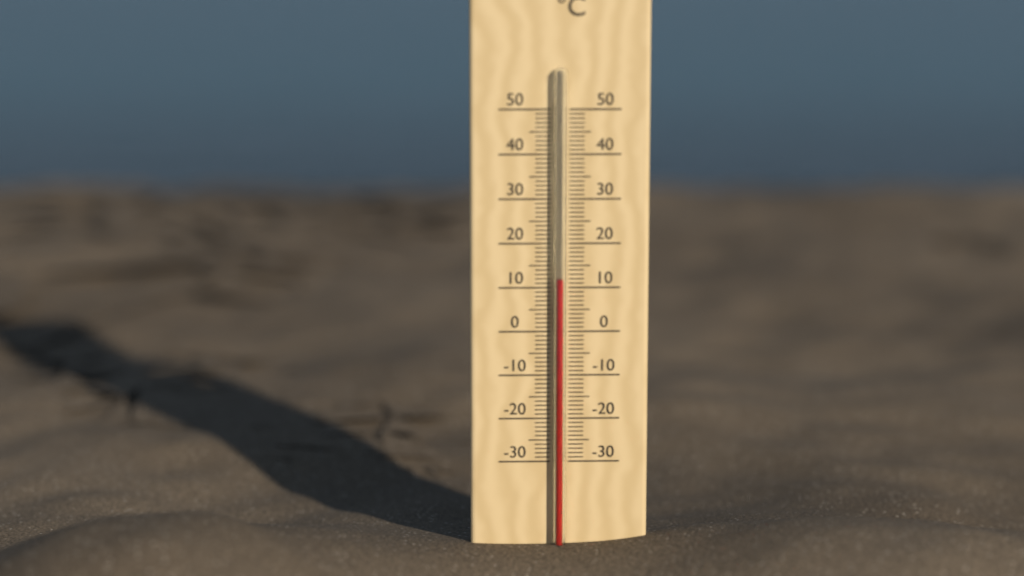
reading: 12 °C
